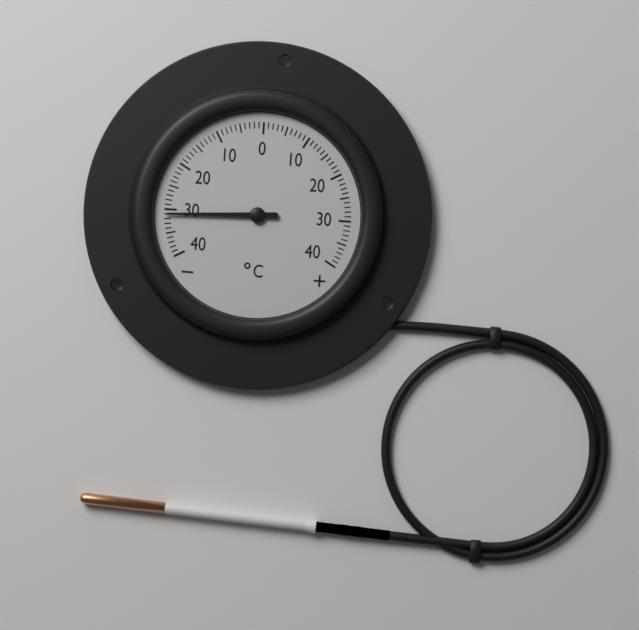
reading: -31 °C
